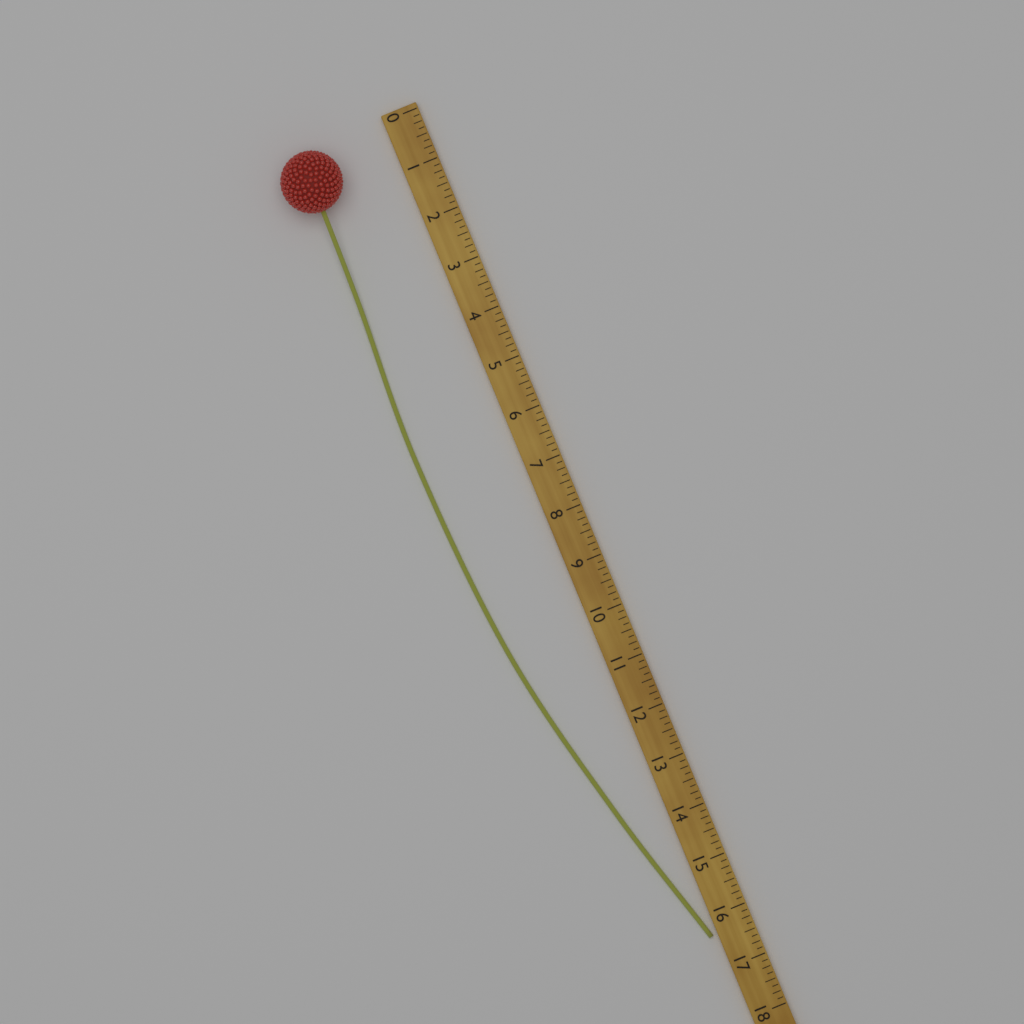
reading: 16.375 (no unit)
